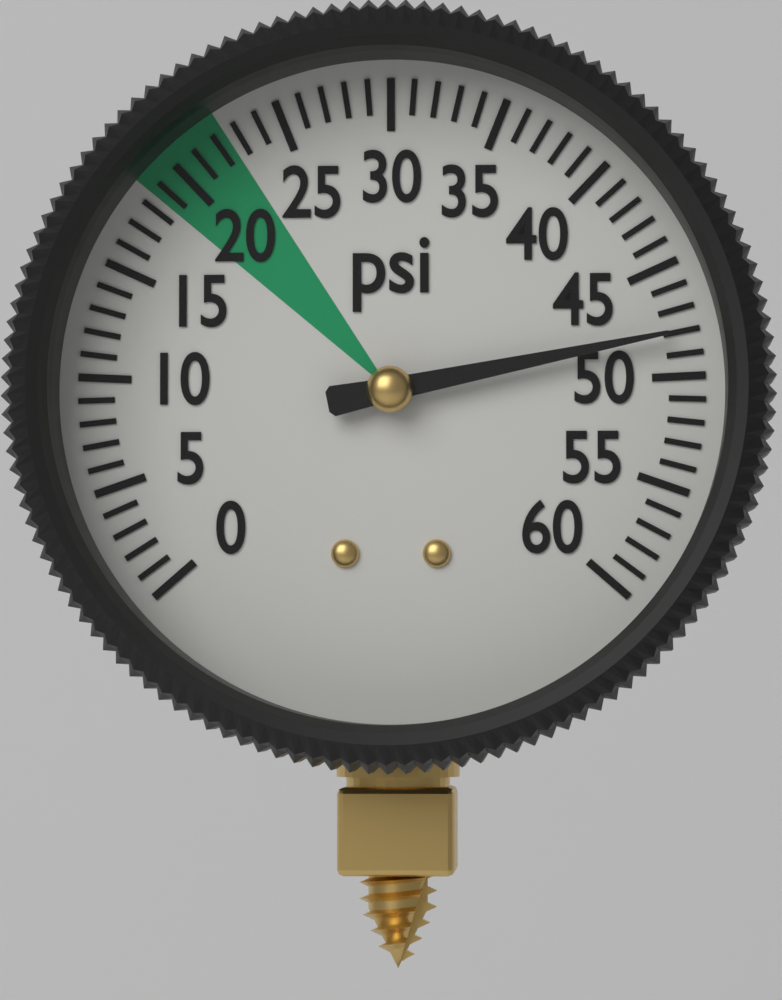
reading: 48 psi
